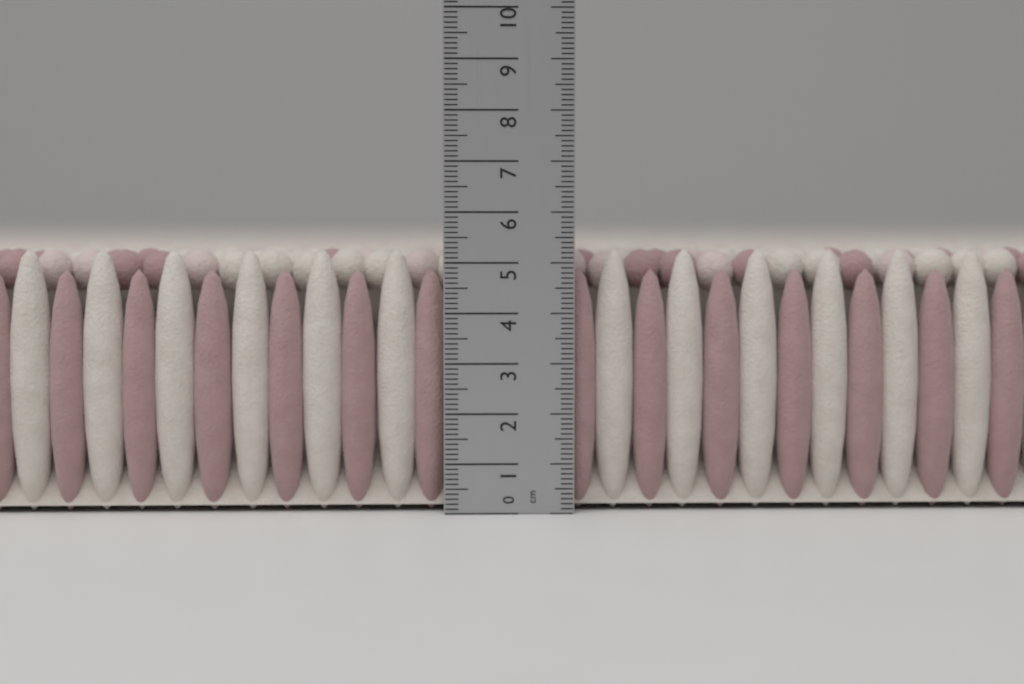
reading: 5.3 cm
